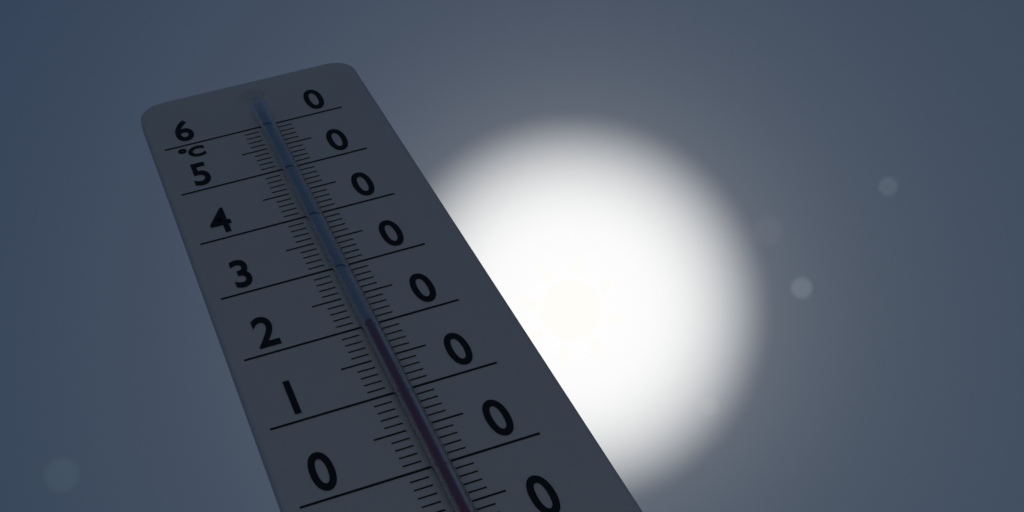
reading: 19 °C
